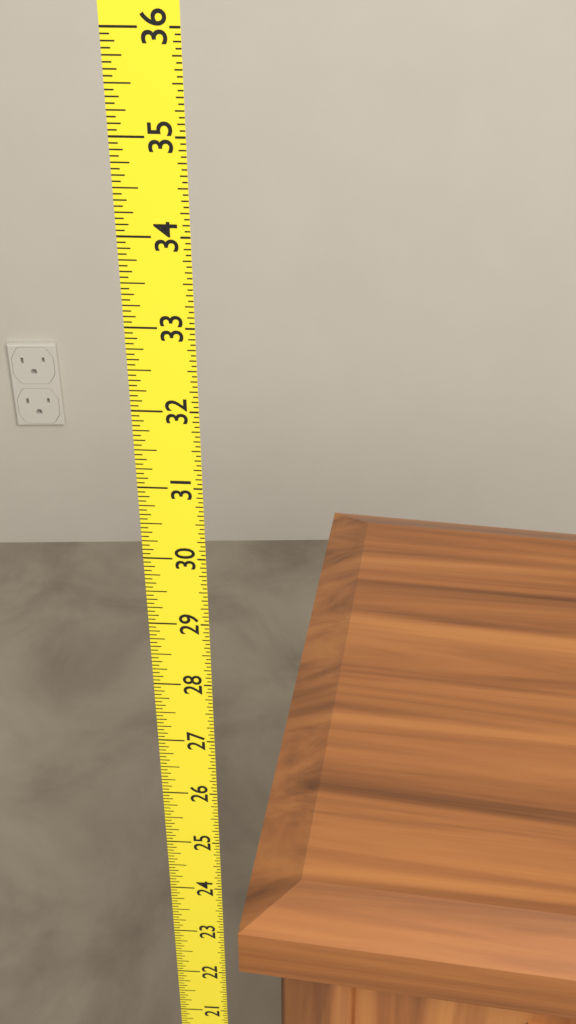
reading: 22.9375 (no unit)
